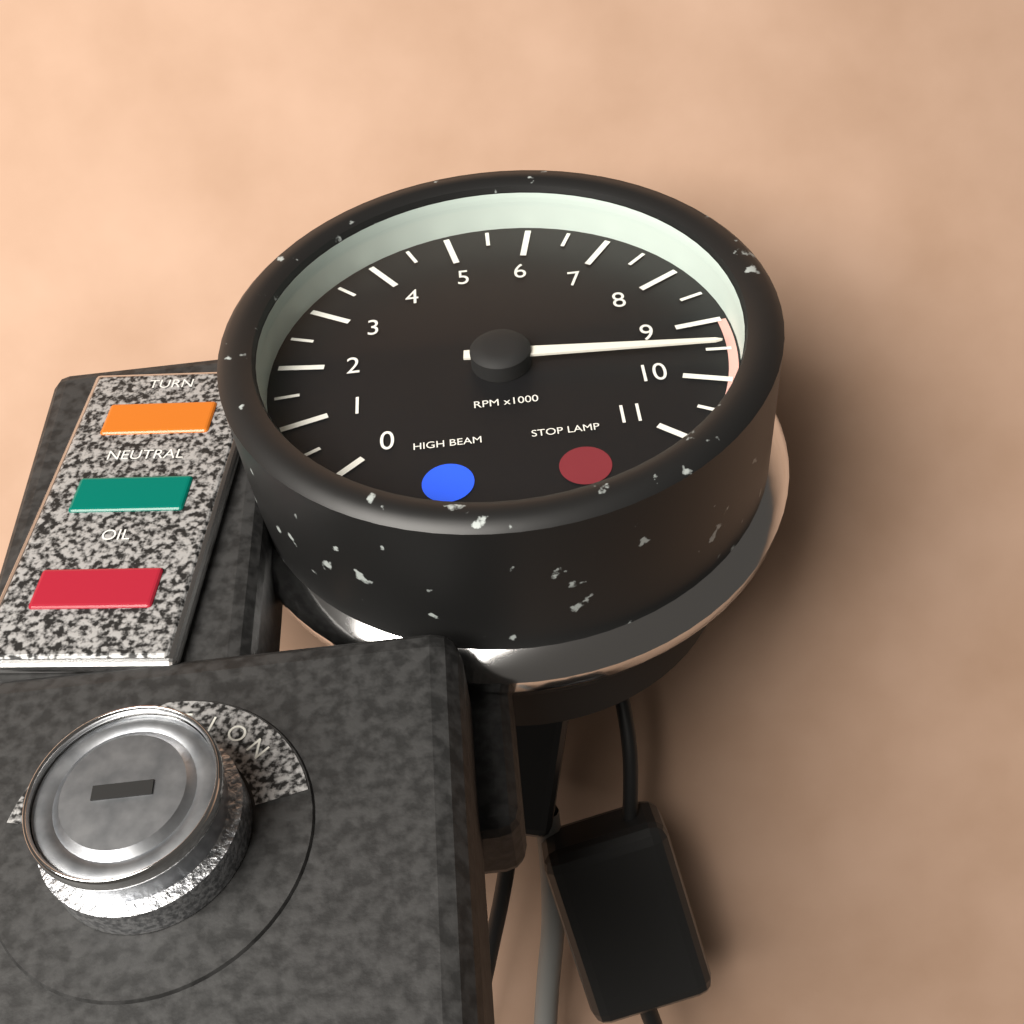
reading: 9500 RPM
